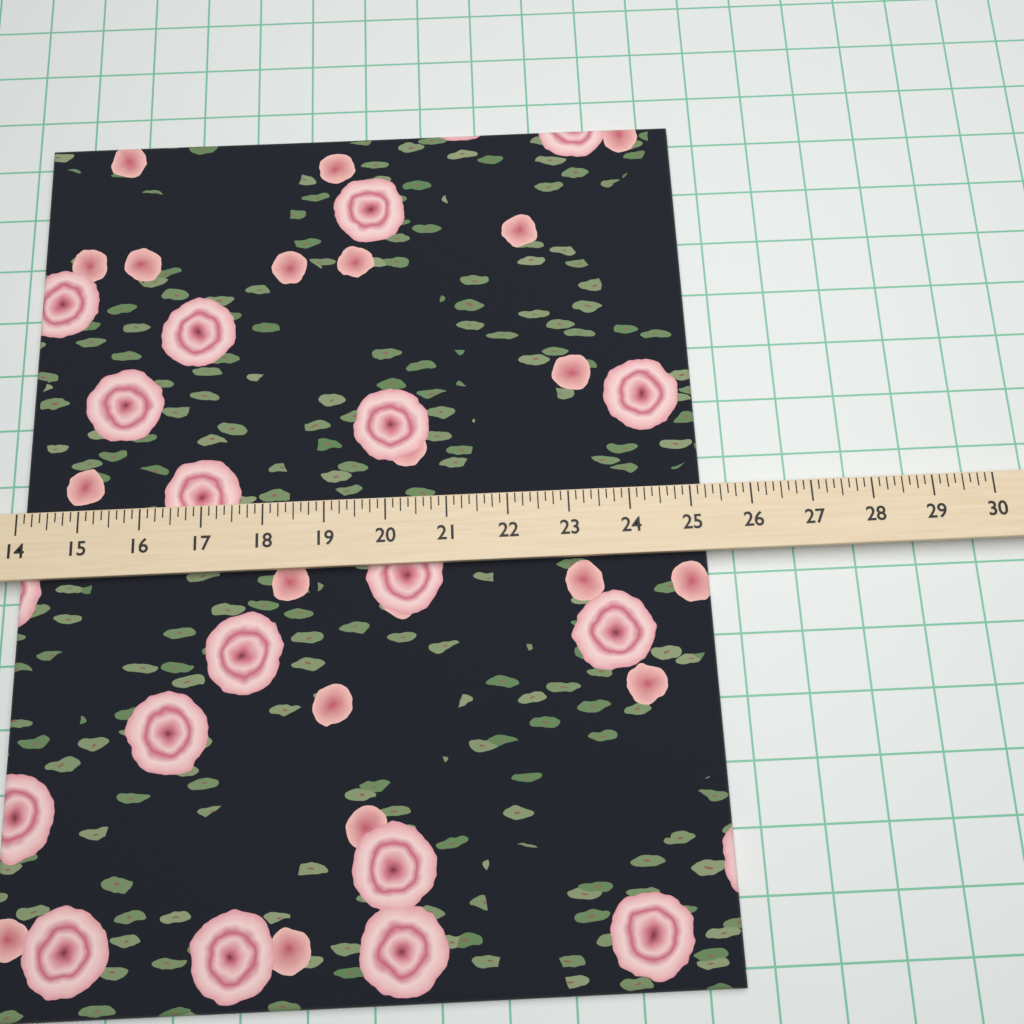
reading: 25.250 (no unit)
